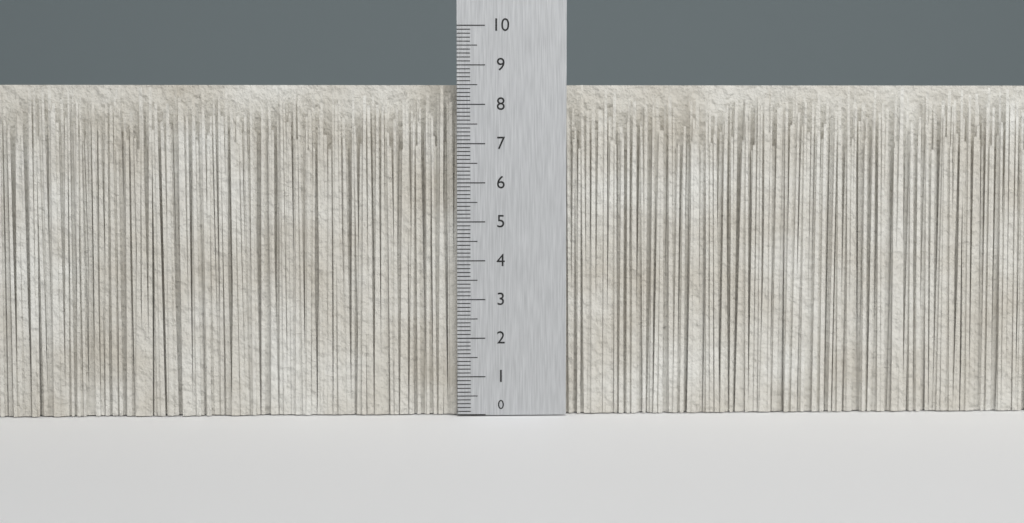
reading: 8.5 (no unit)
